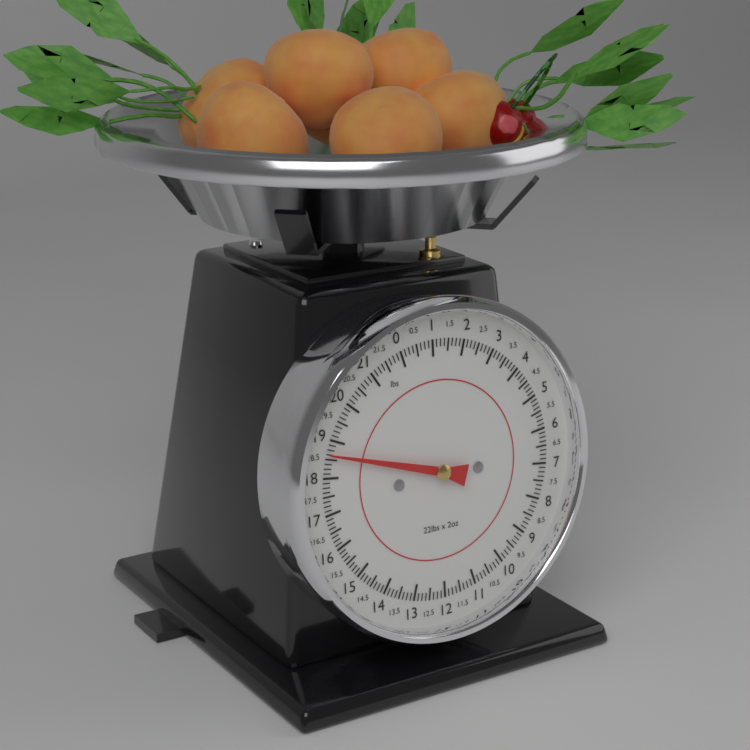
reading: 18.625 lbs
